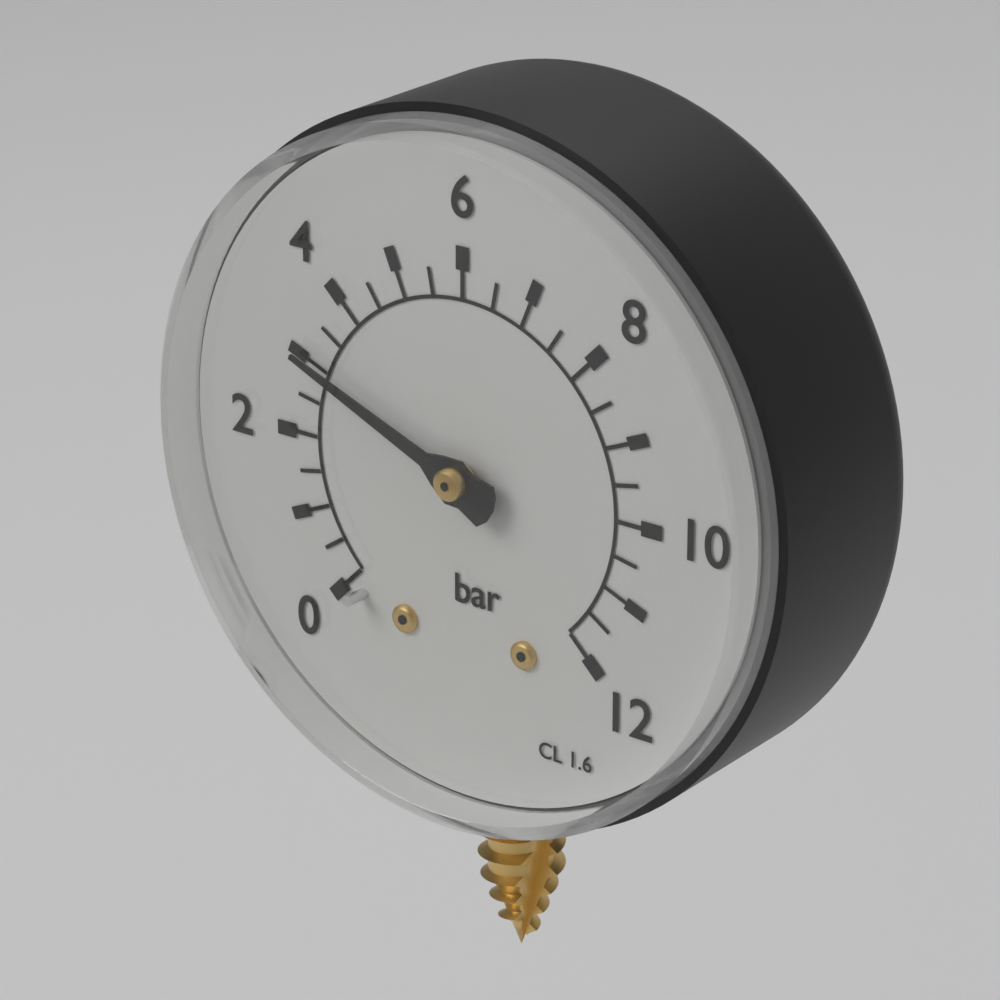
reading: 3.0 bar
